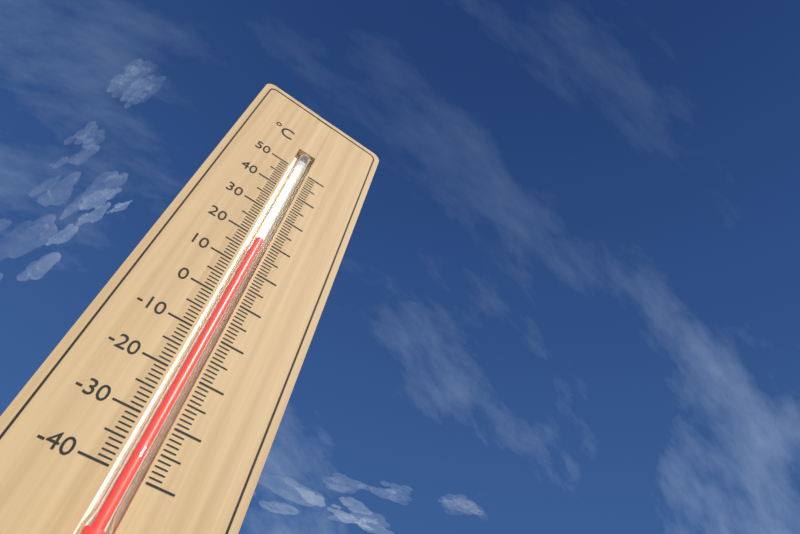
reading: 19 °C
